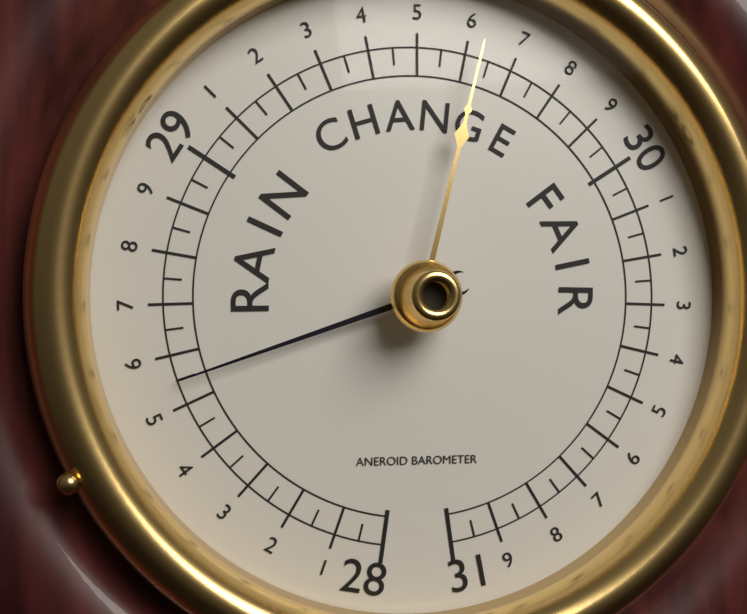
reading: 28.55 (no unit)
